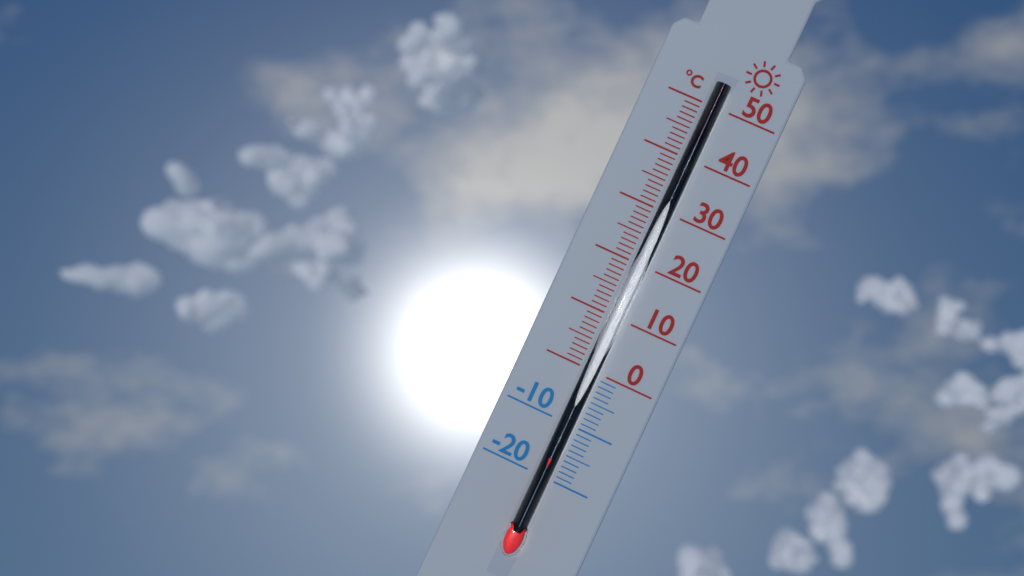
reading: -16 °C
